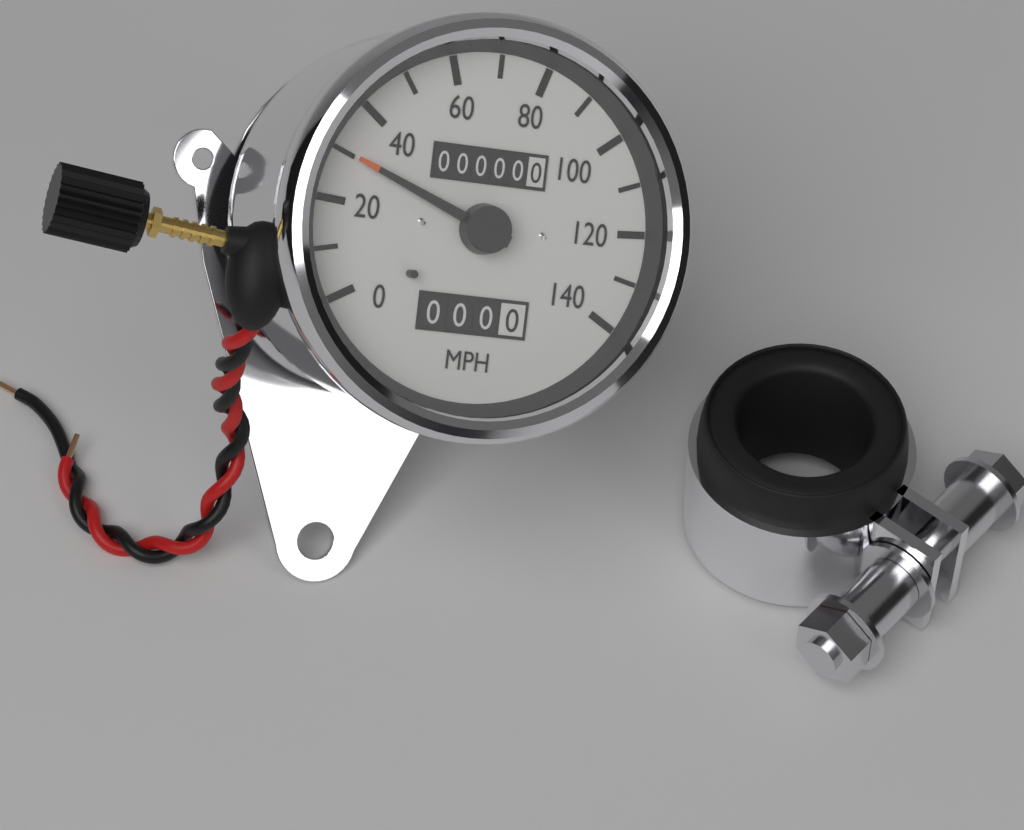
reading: 30 MPH
